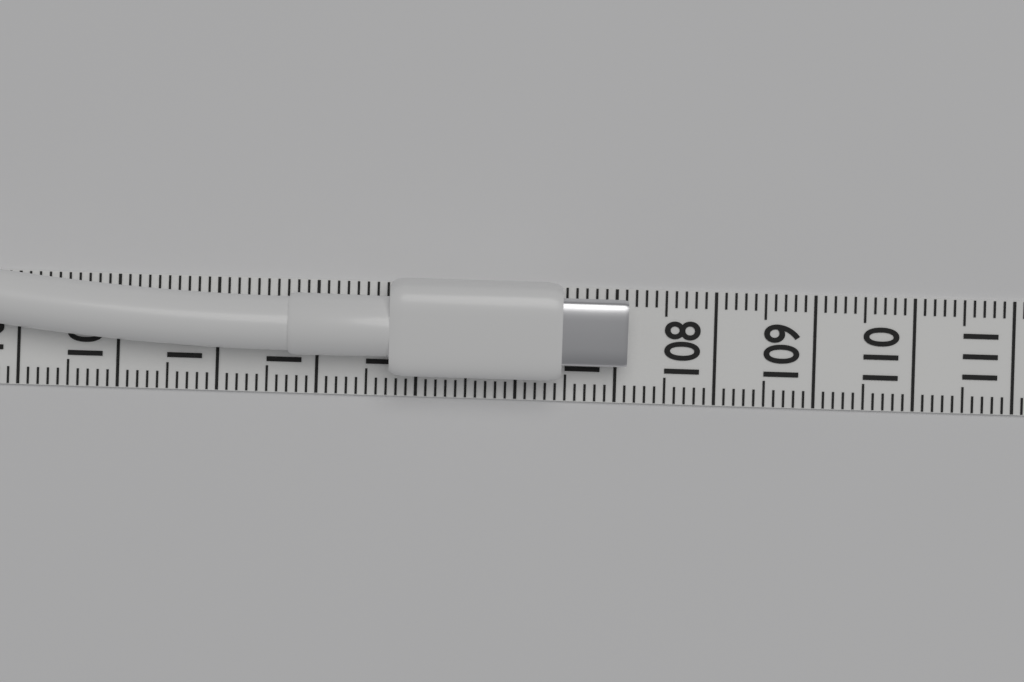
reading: 107.1 (no unit)
